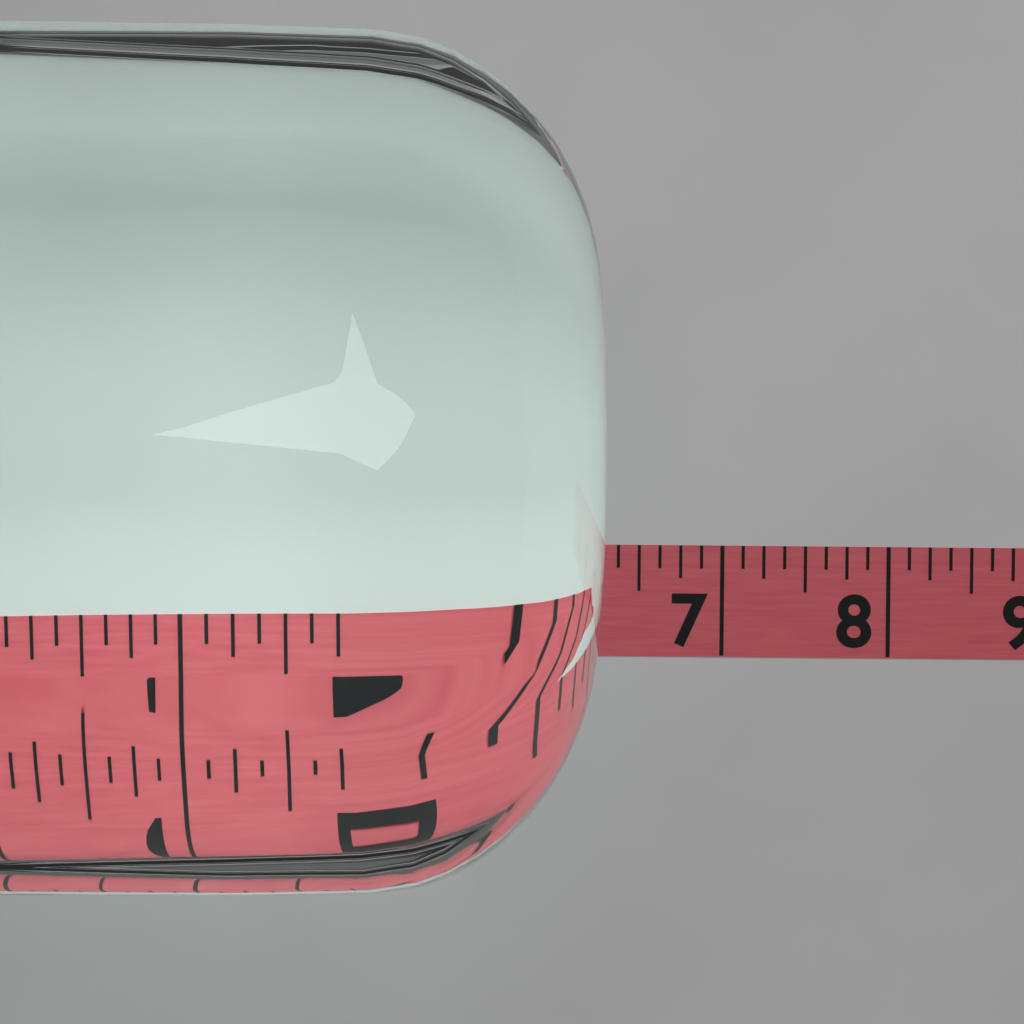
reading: 6.125 (no unit)
